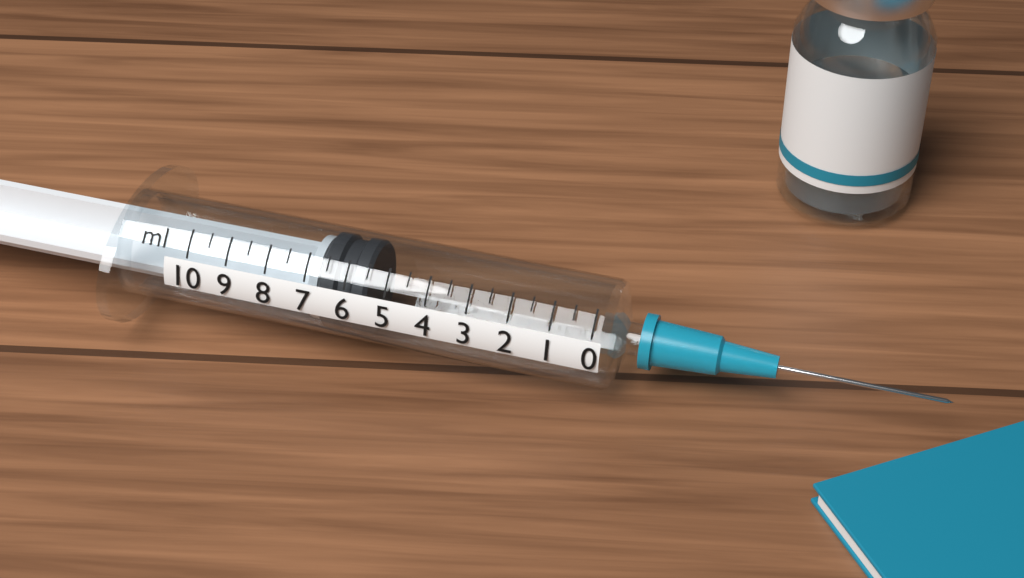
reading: 5.5 ml
